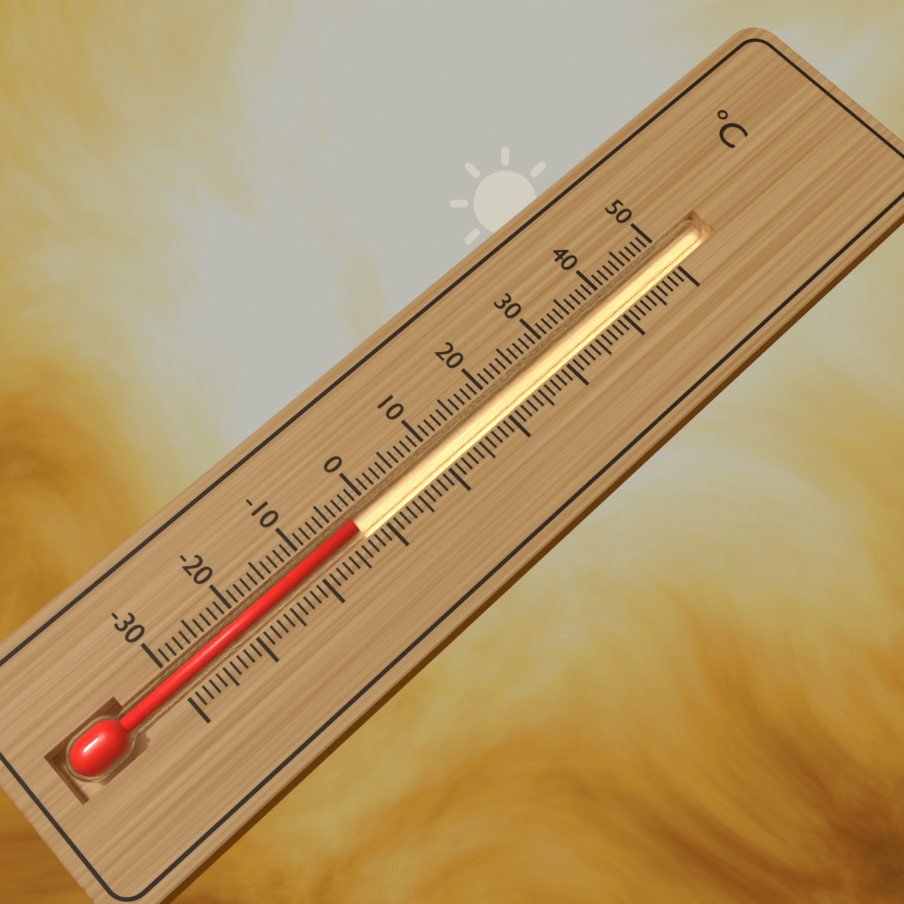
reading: -3 °C
